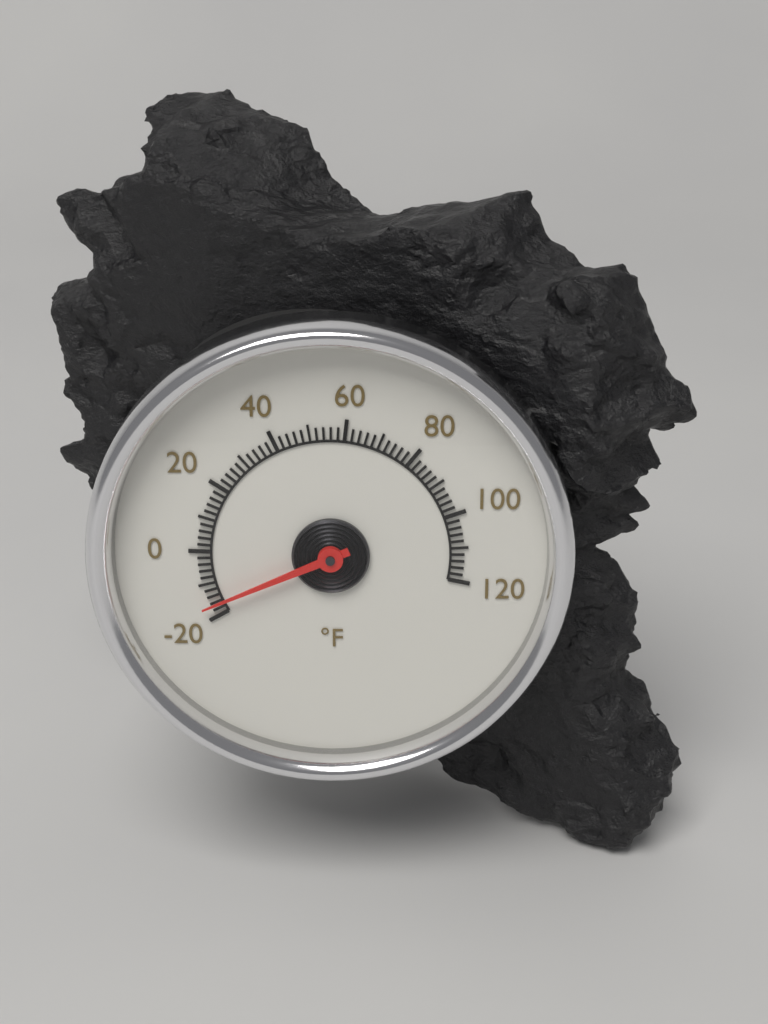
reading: -16 °F
